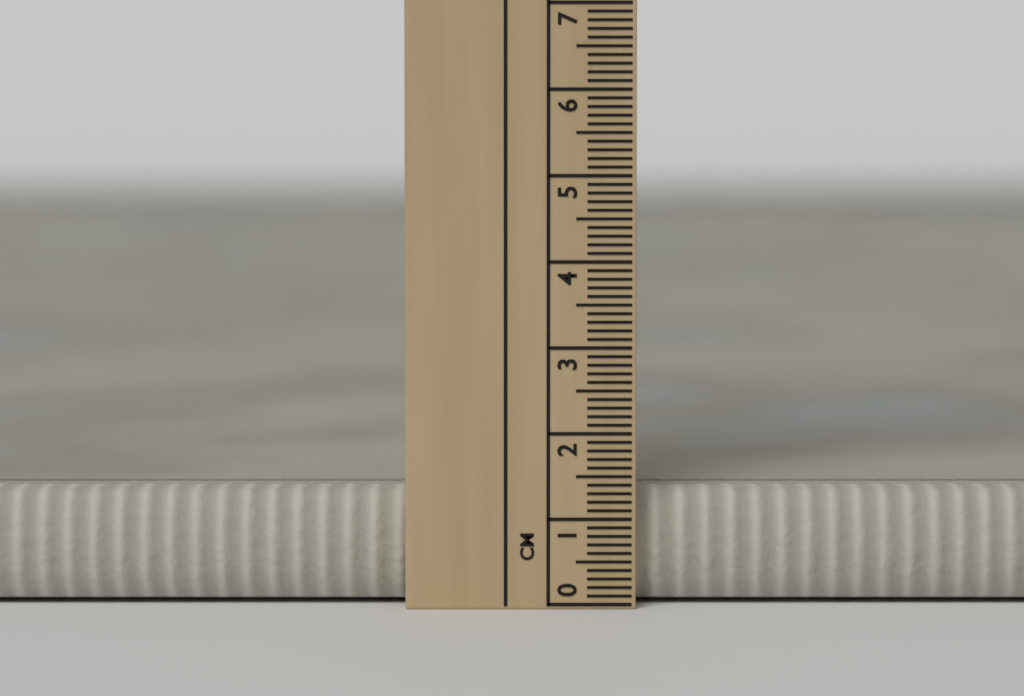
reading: 1.3 cm
